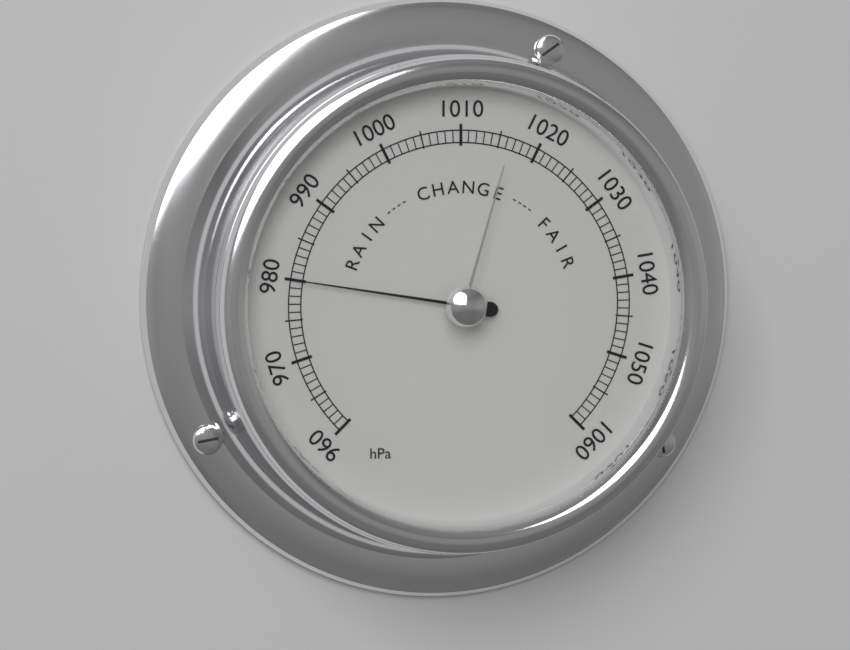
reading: 980 hPa
